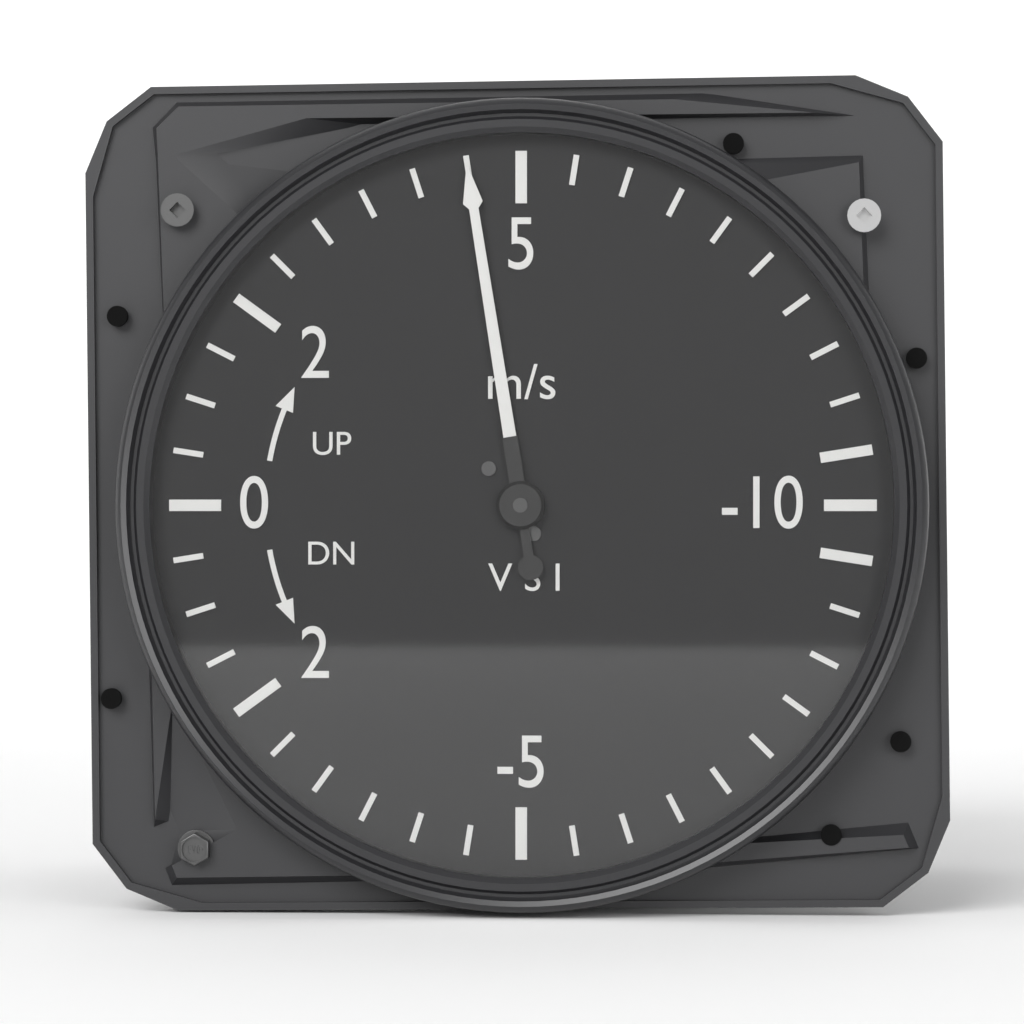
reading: 4.5 m/s
